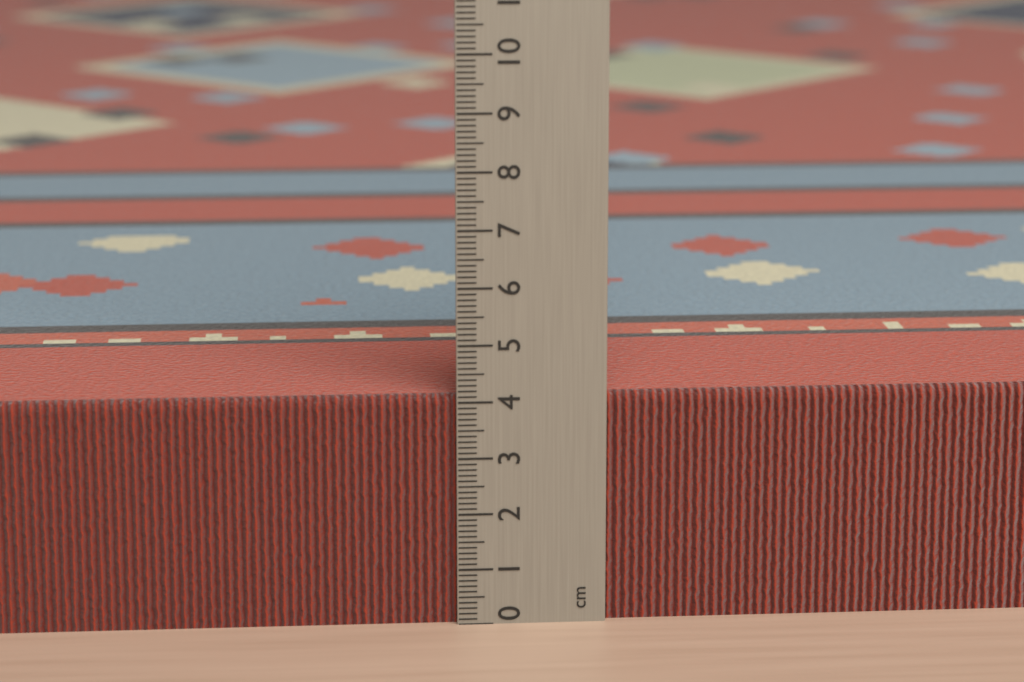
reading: 4.1 cm
